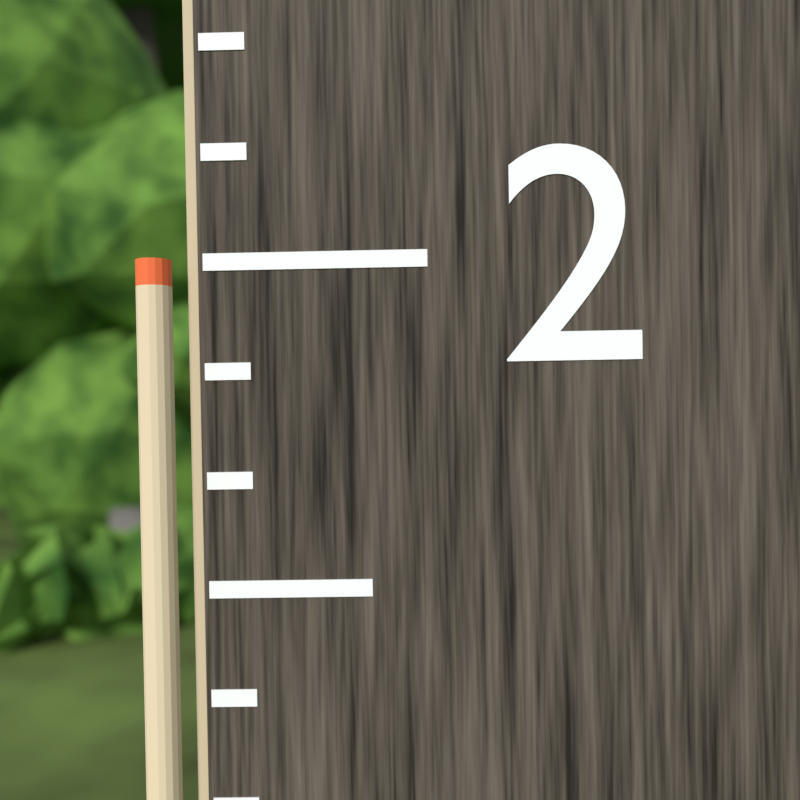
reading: 2.000000 (no unit)
